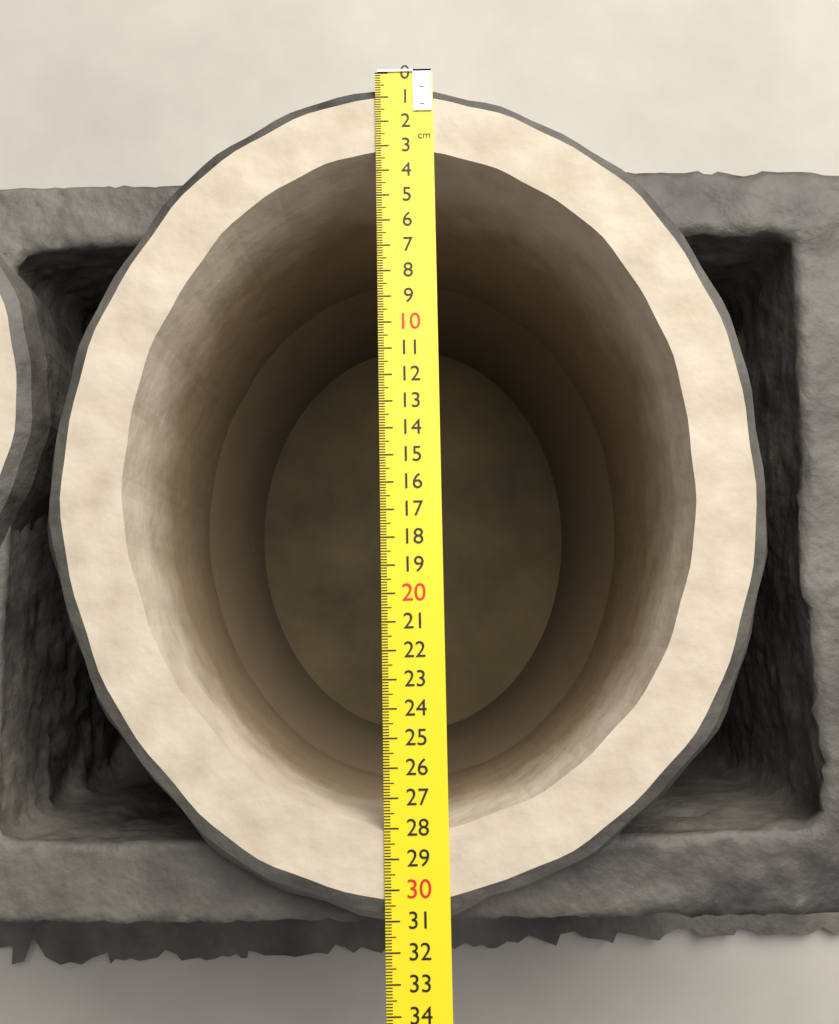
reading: 31.3 cm
